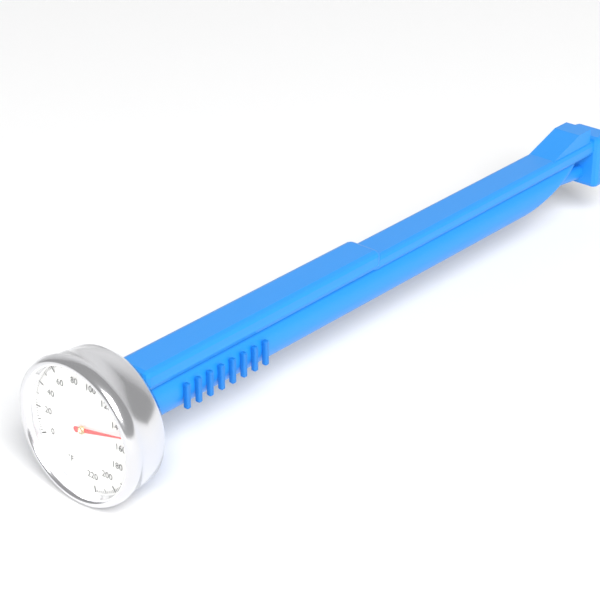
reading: 148 °F
